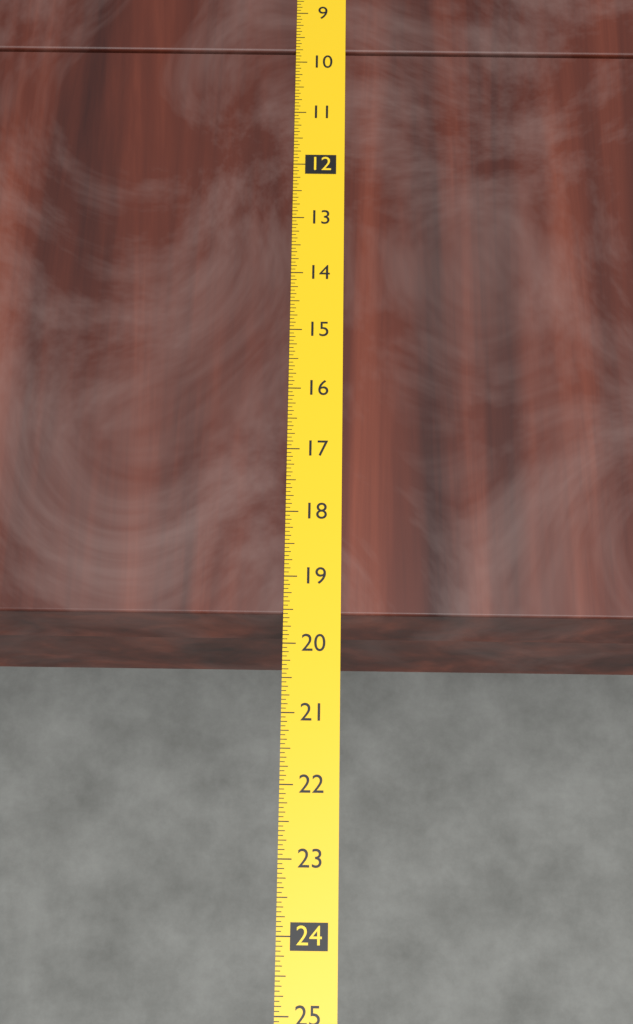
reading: 19.5625 (no unit)
